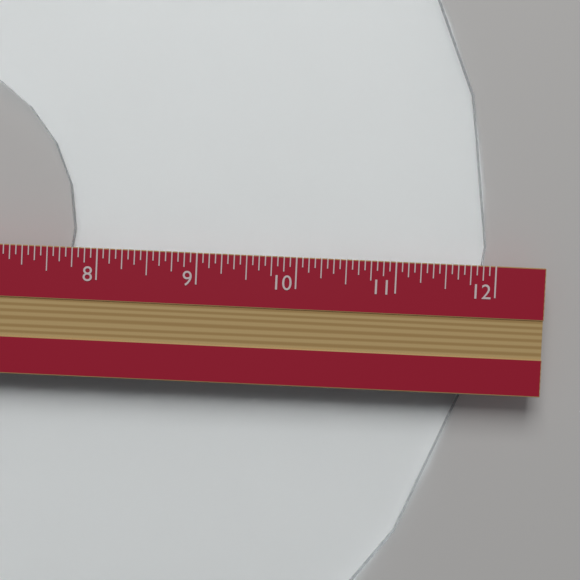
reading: 11.9375 in
